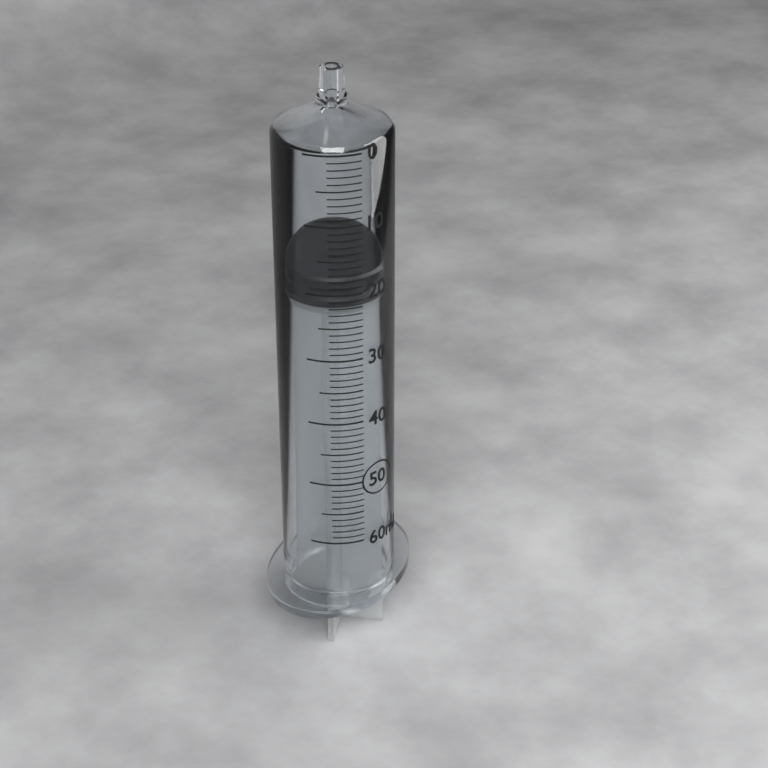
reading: 18 ml
